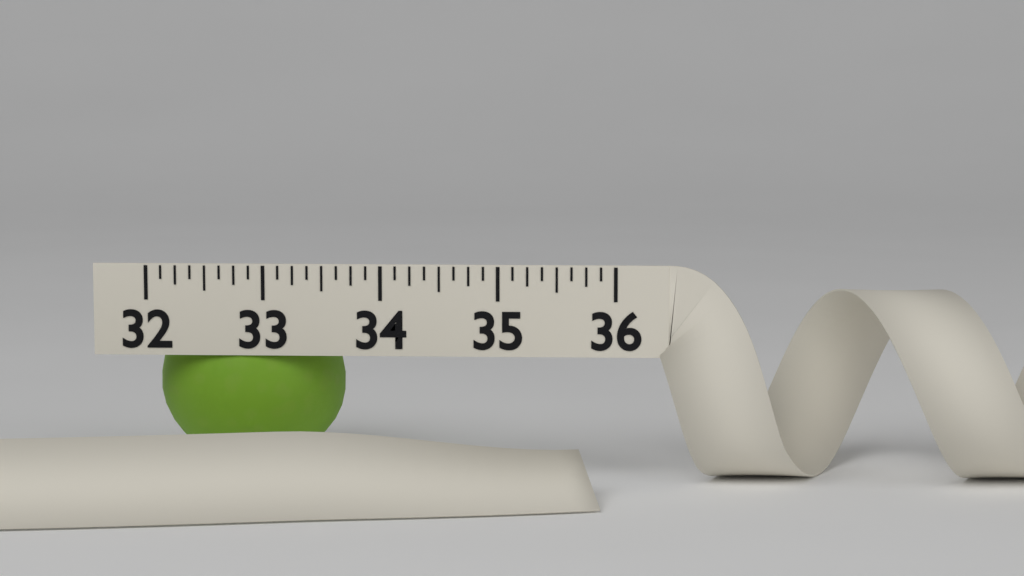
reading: 33.625 (no unit)
